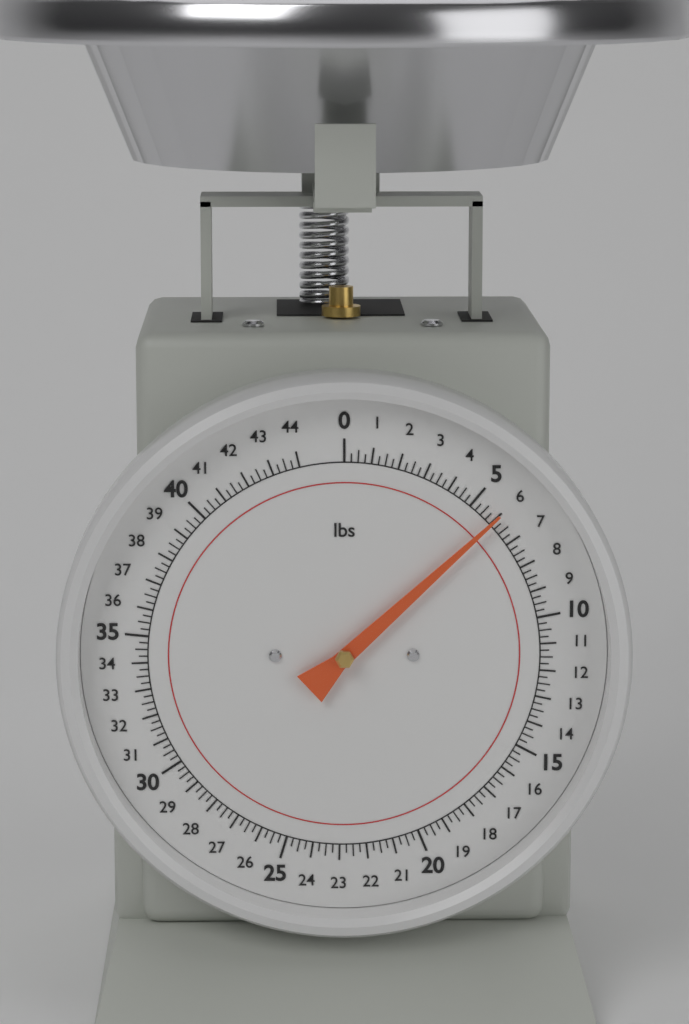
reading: 6.00 lbs
